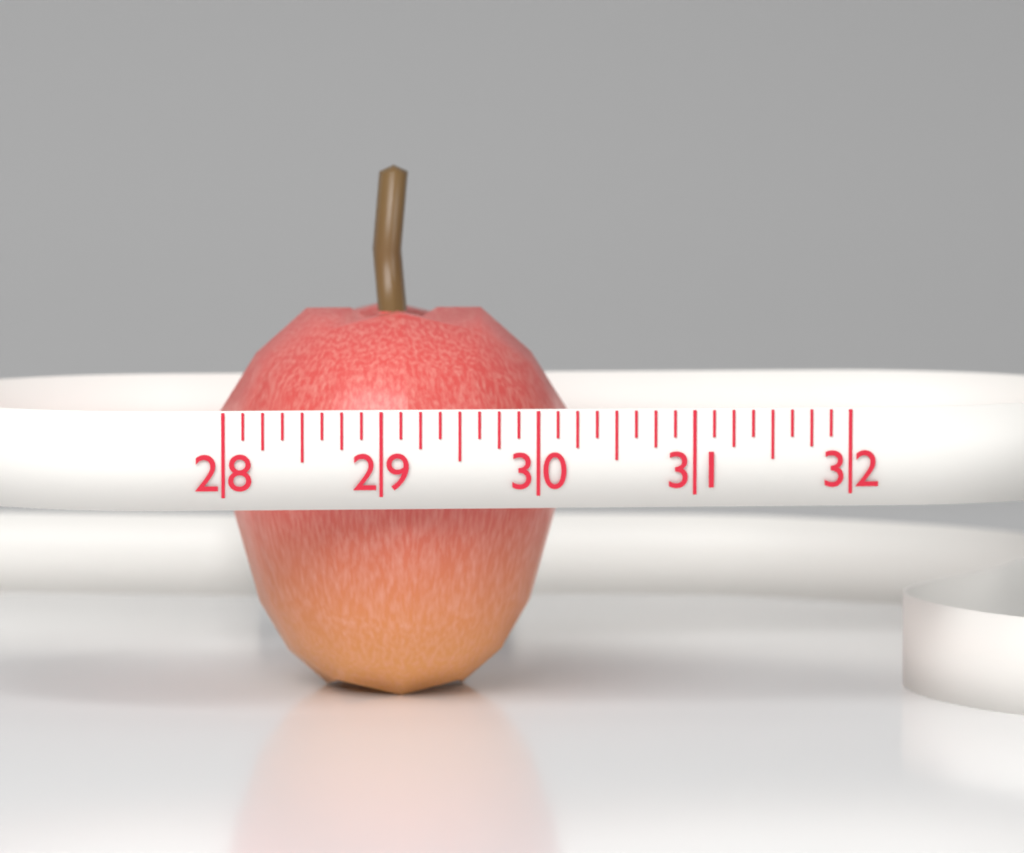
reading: 30.375 (no unit)
